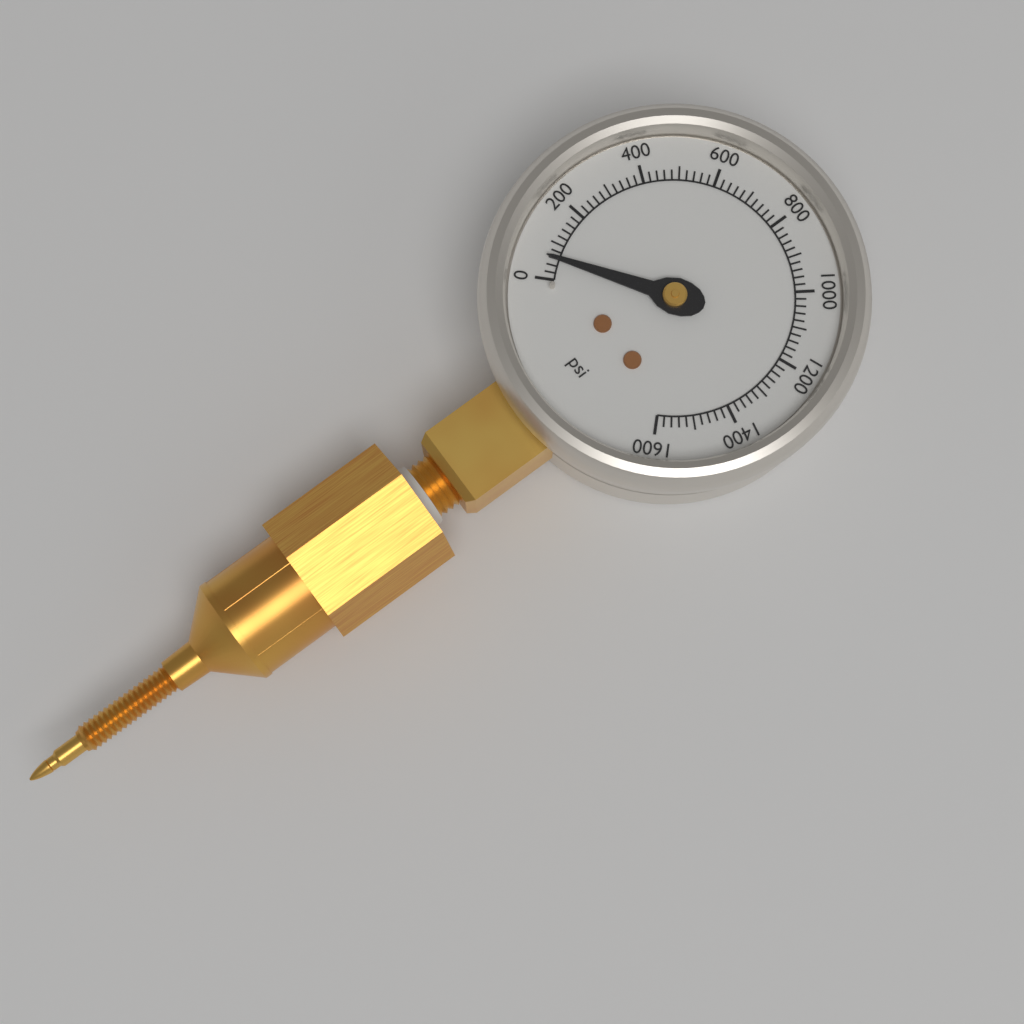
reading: 60 psi
